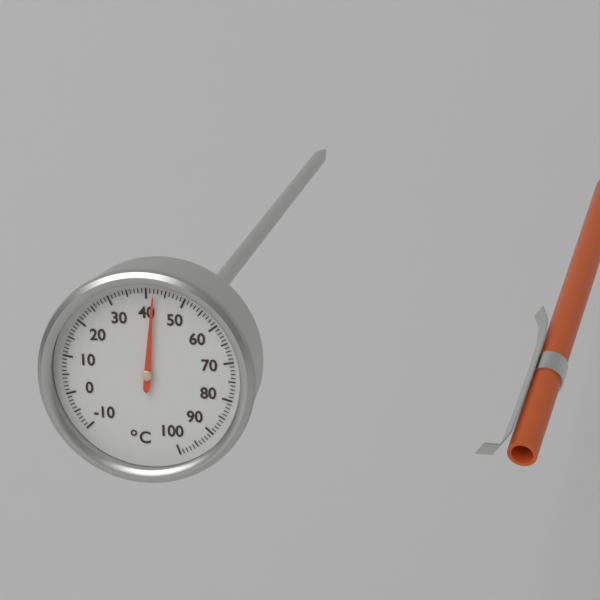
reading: 42 °C
